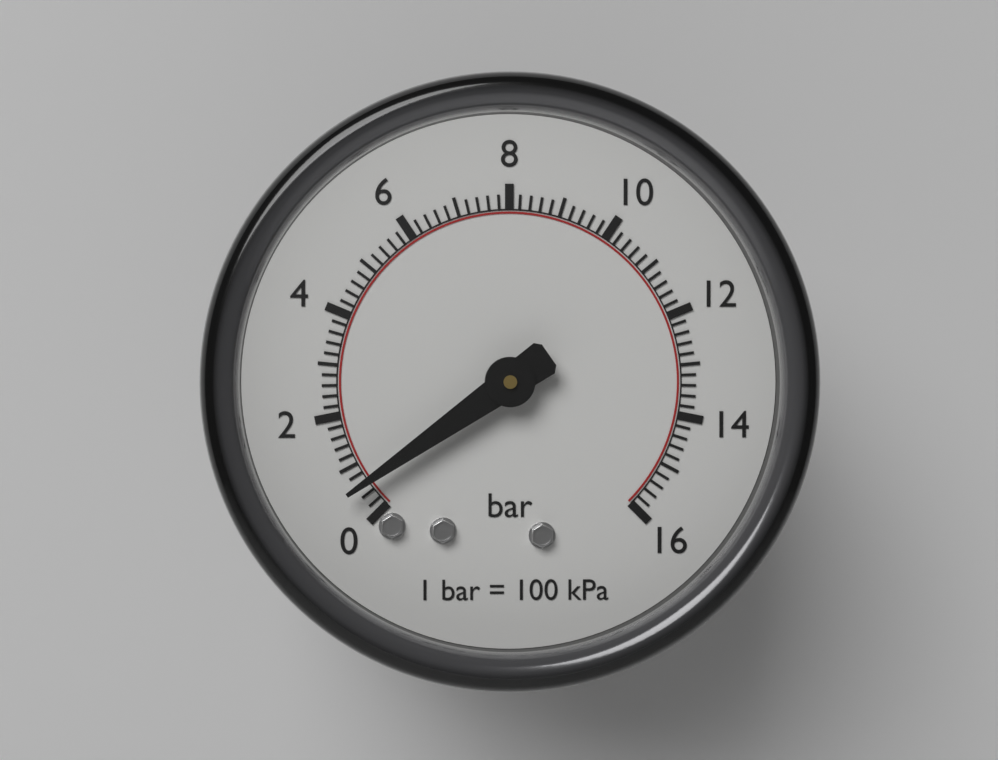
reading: 0.6 bar
